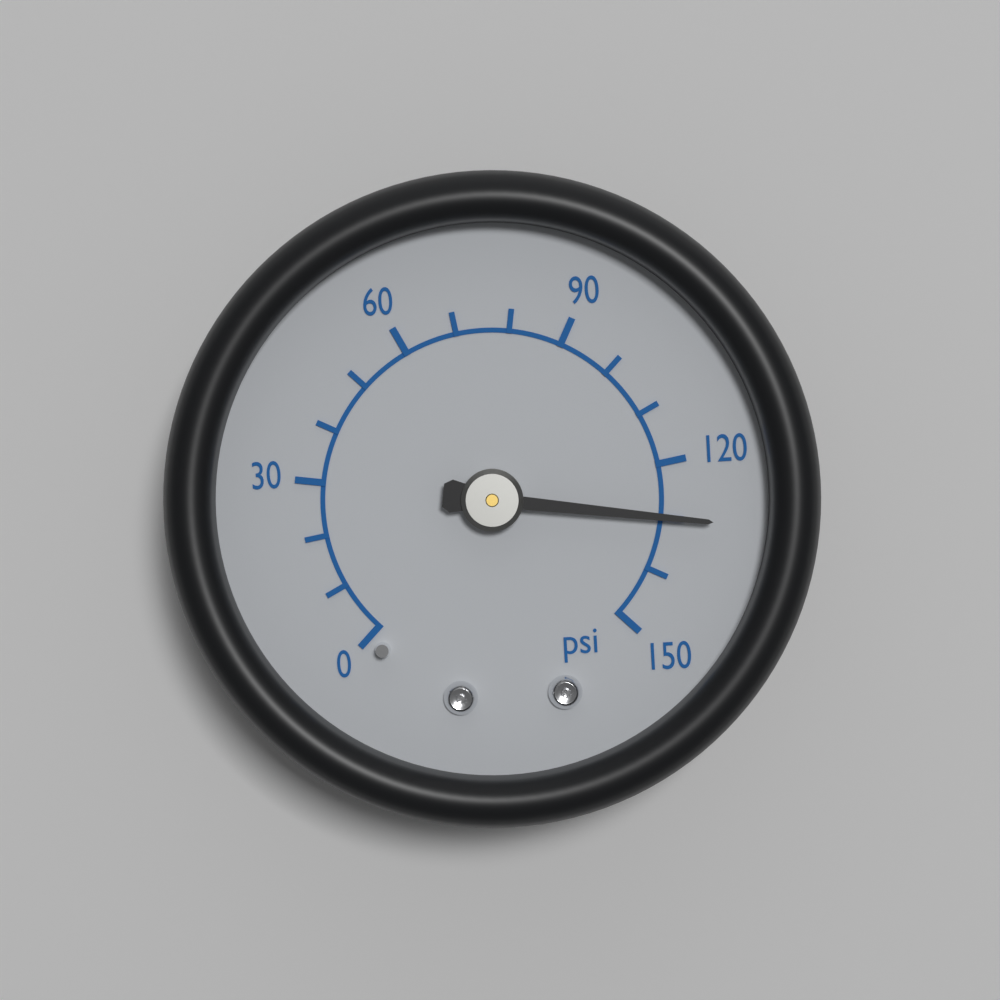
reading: 130 psi
